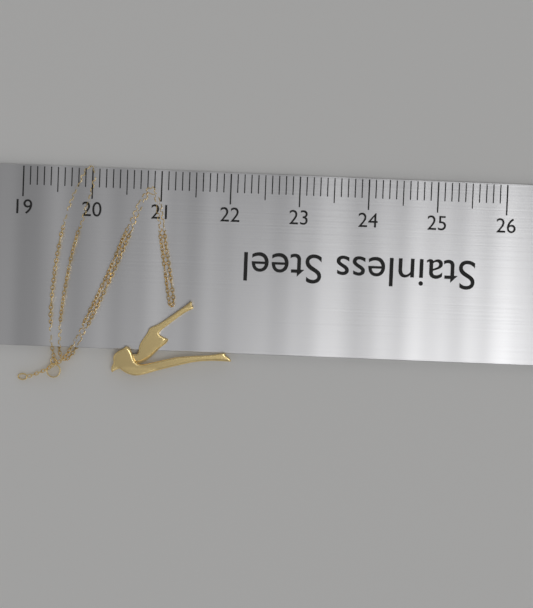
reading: 22.1 (no unit)
